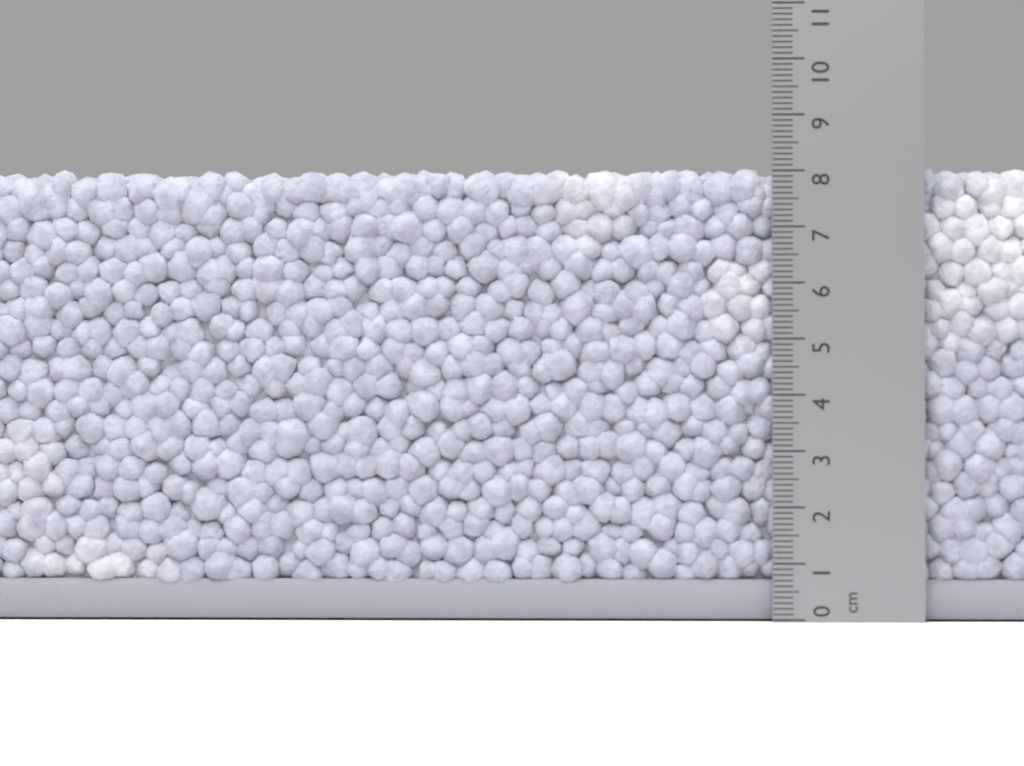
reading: 8.1 cm
